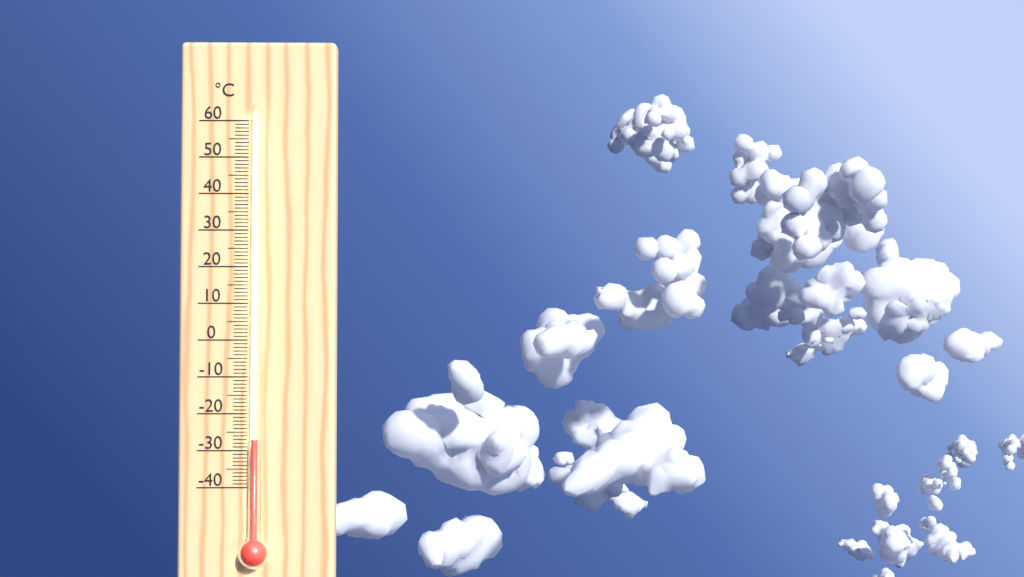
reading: -27 °C
